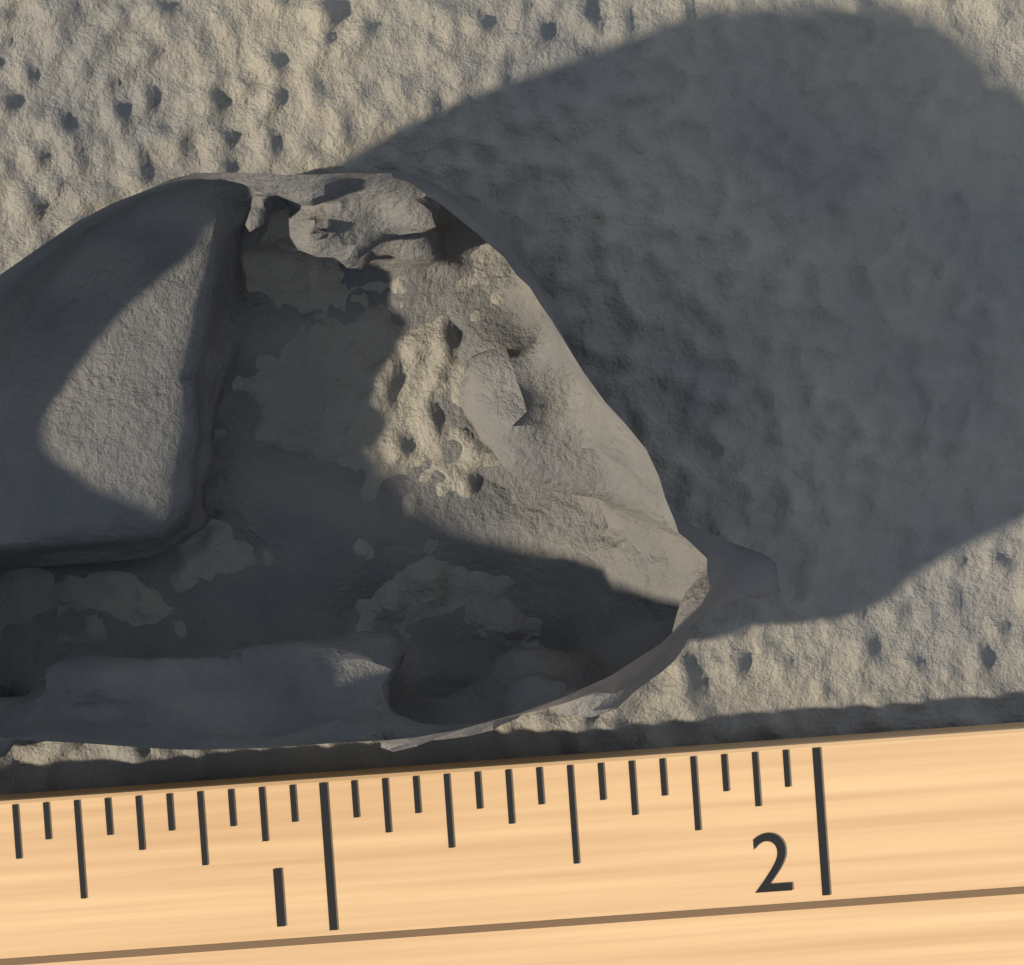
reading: 1.9375 (no unit)
